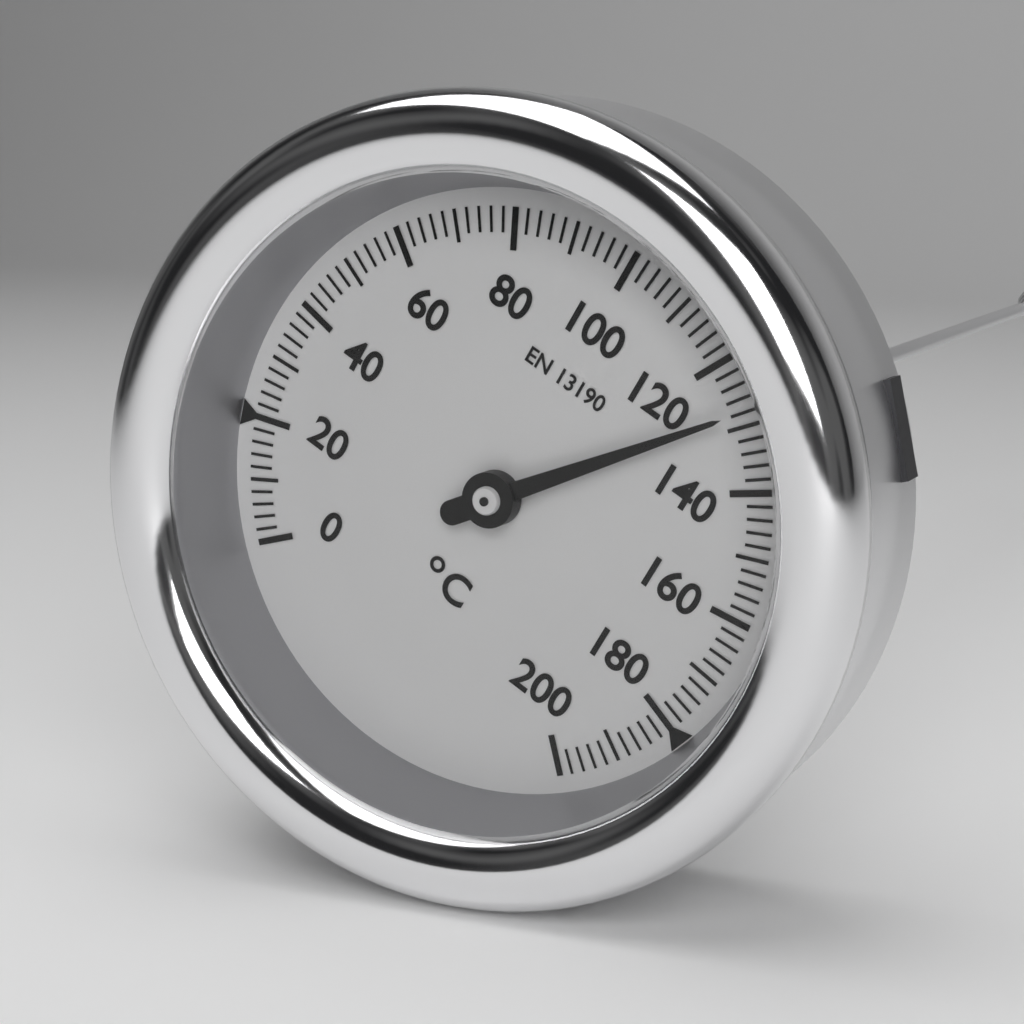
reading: 128 °C
